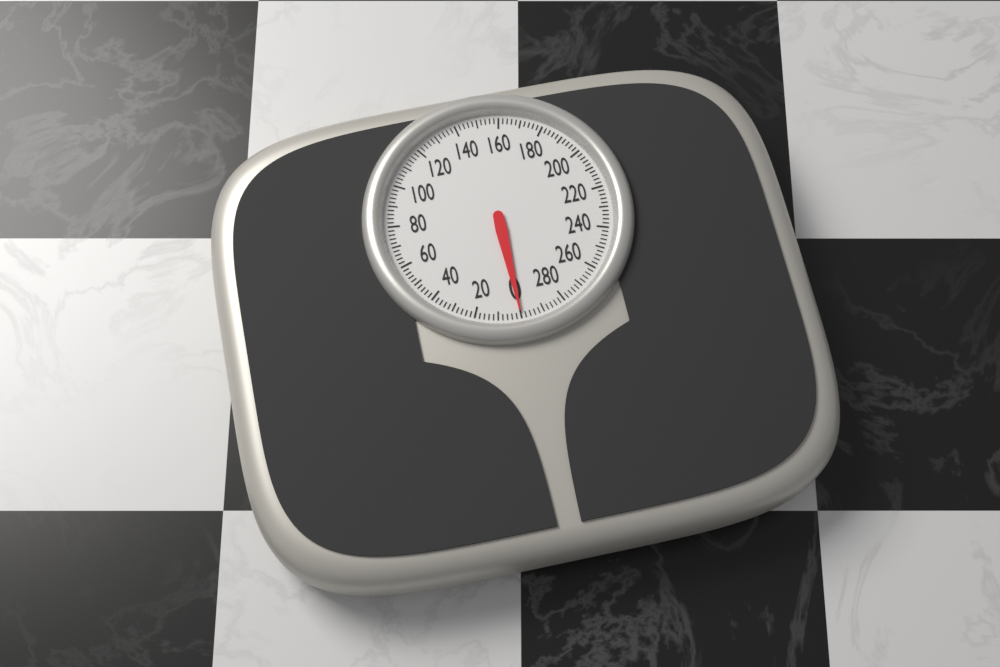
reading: 0 (no unit)
